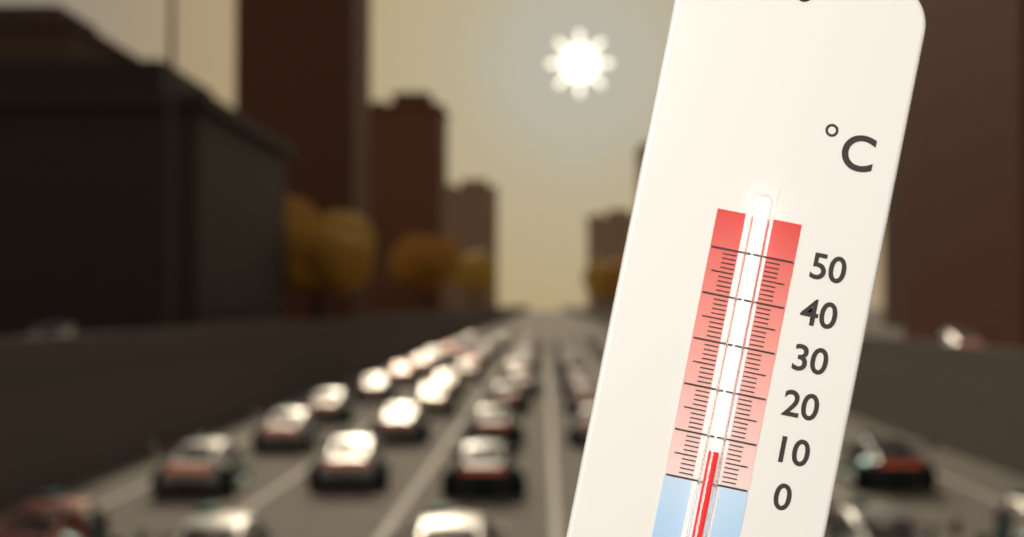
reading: 7 °C
